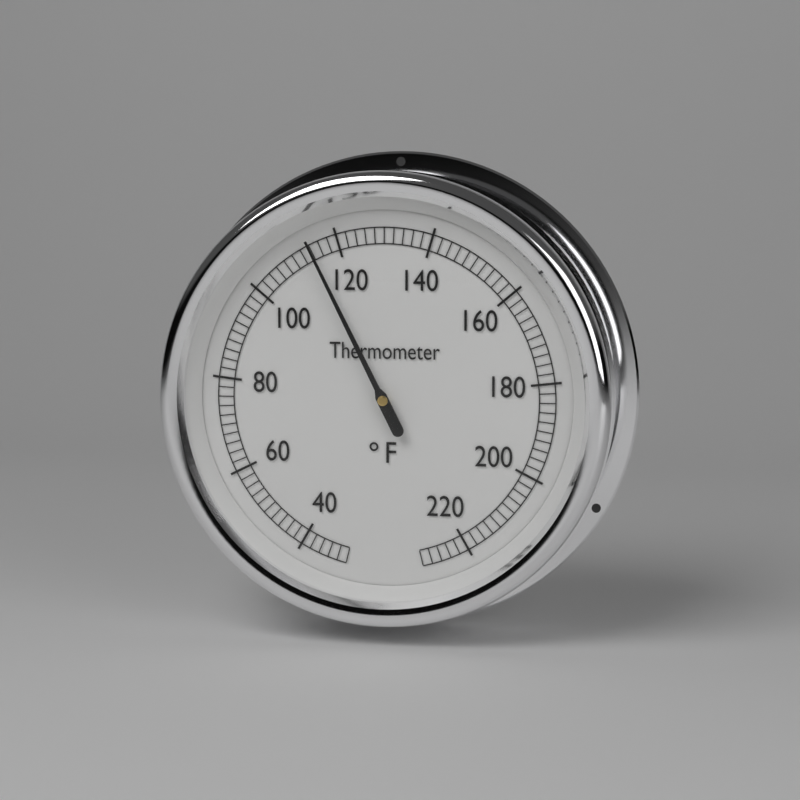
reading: 114 °F
